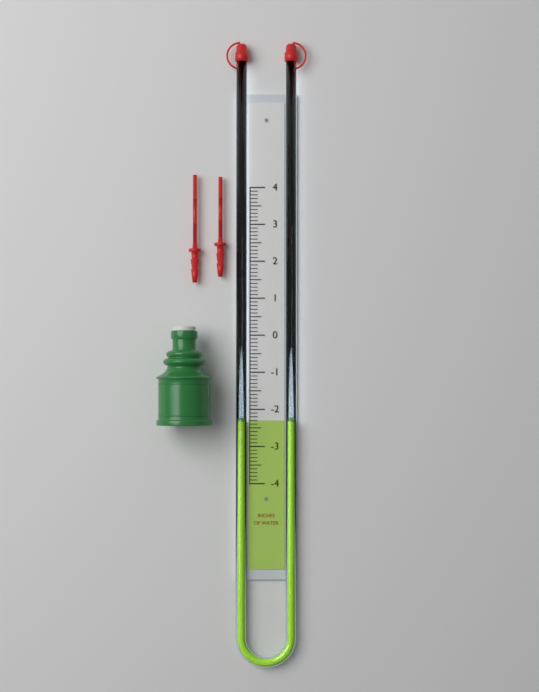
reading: -2.3 in
